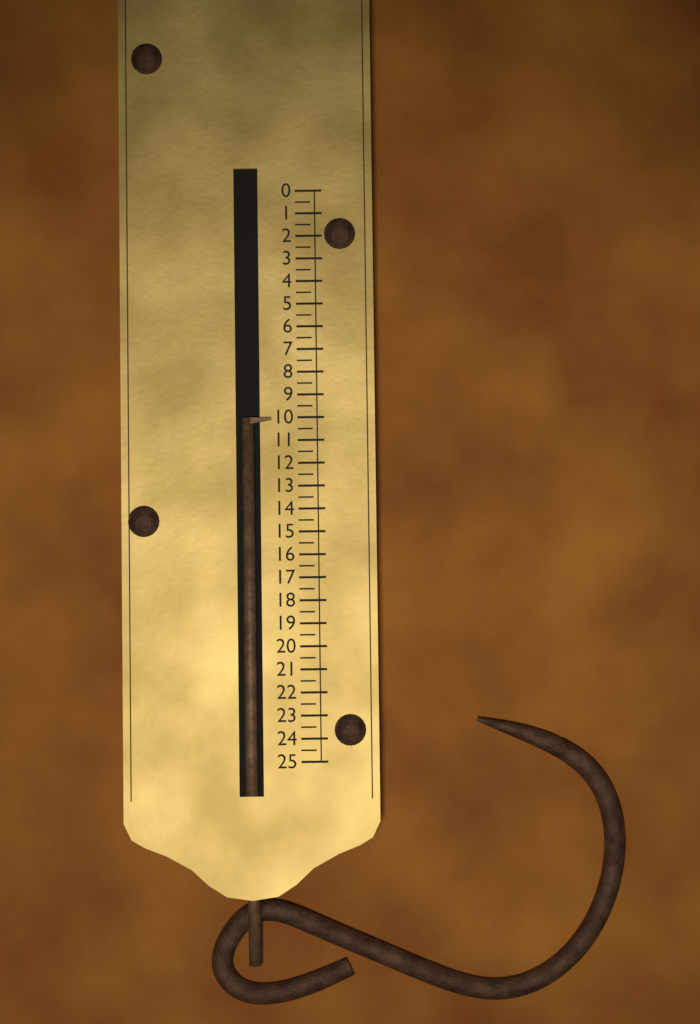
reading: 10.0 (no unit)
